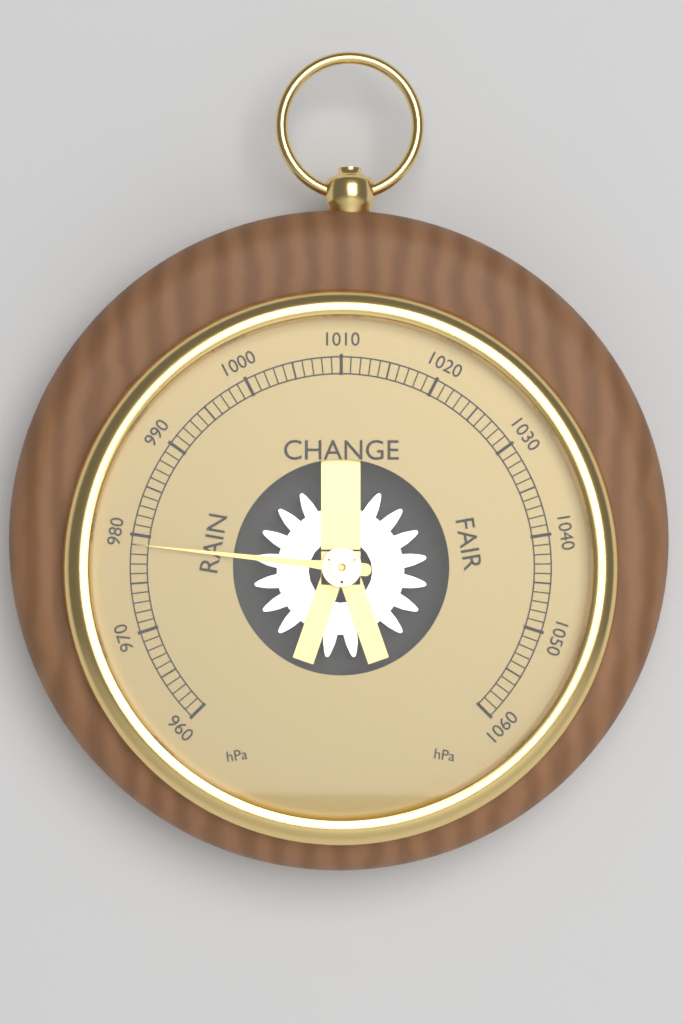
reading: 979 hPa
